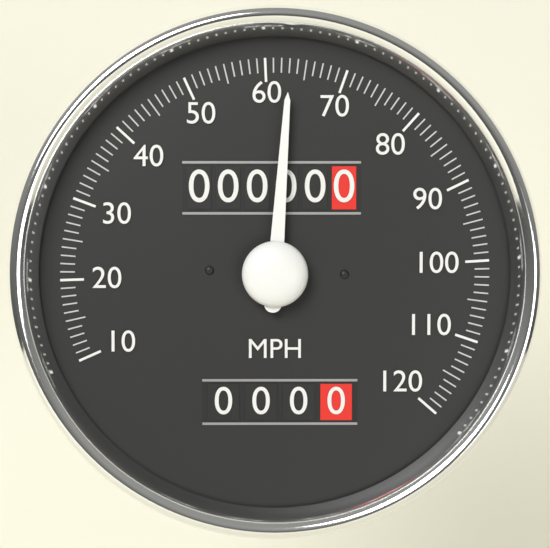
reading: 63 MPH
